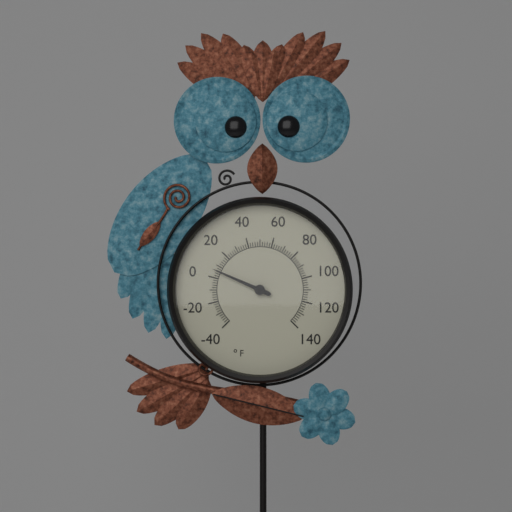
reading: 6 °F
